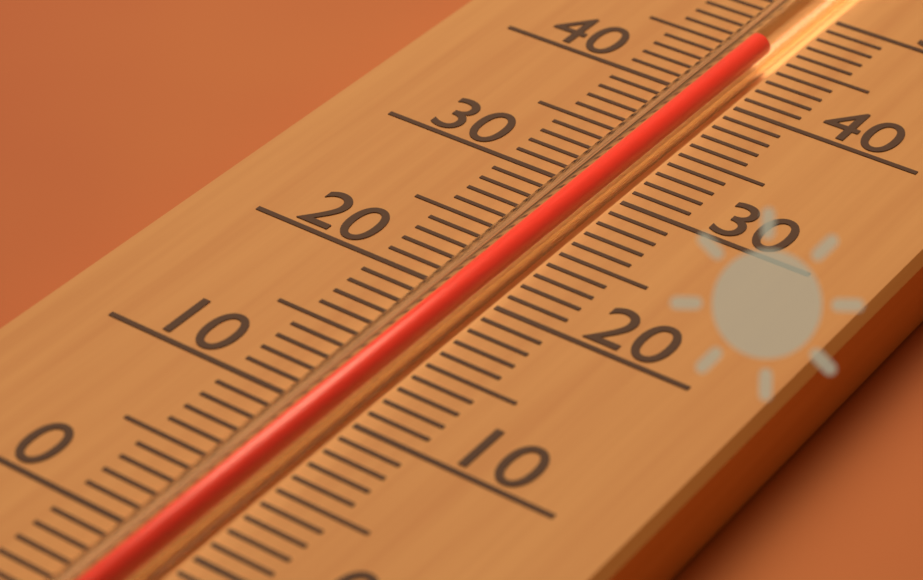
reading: 45 (no unit)
